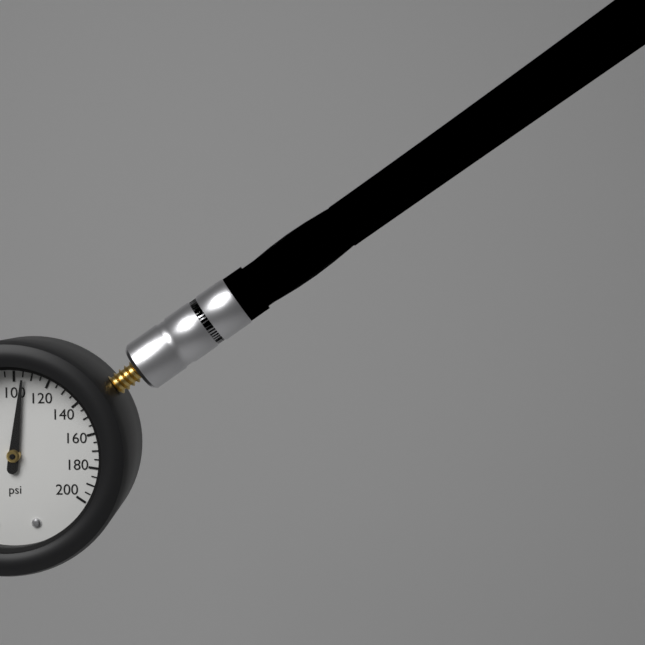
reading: 105 psi
